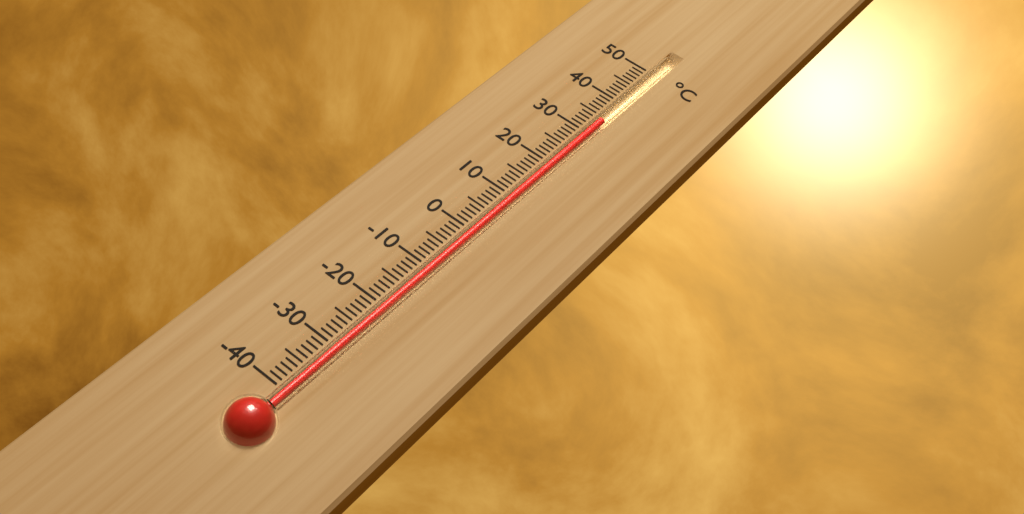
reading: 34 °C
